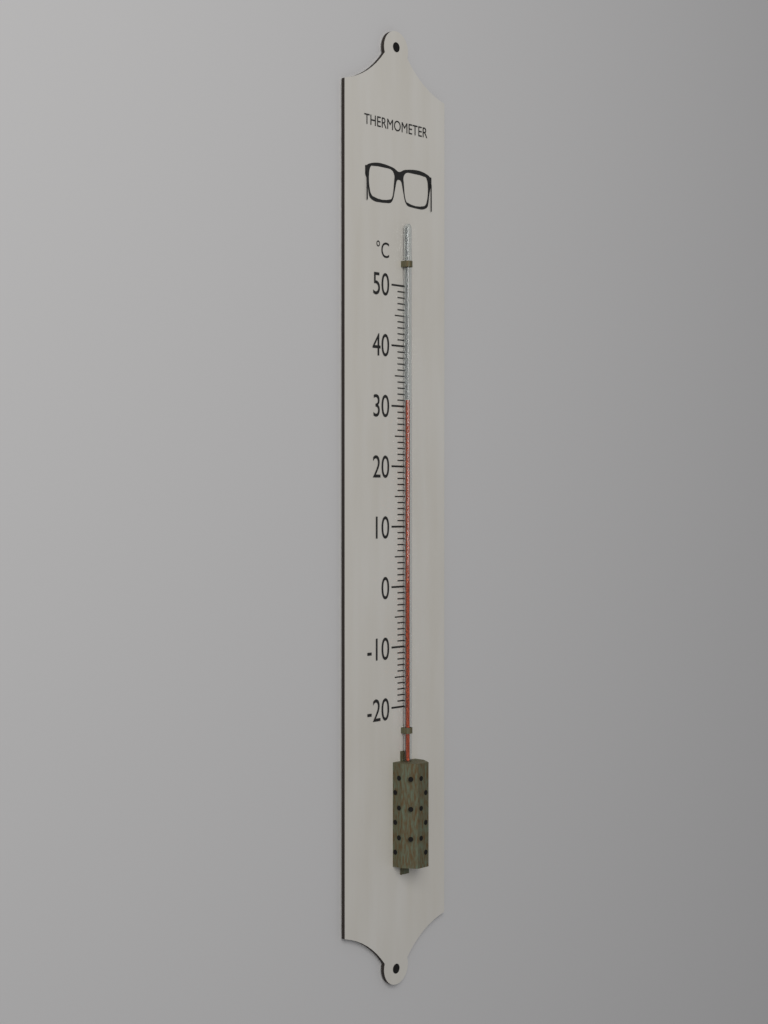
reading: 31 °C
